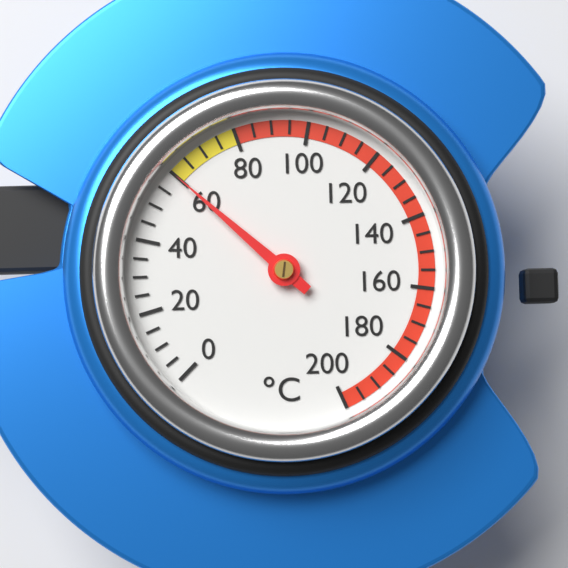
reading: 60 °C
